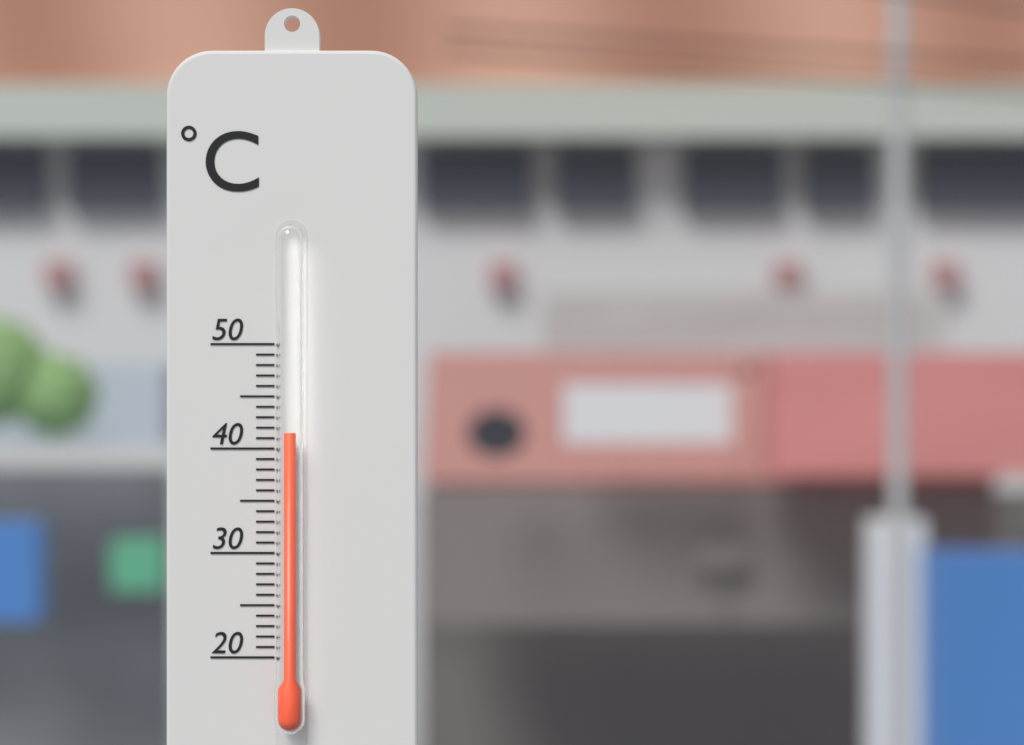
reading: 41.5 °C
